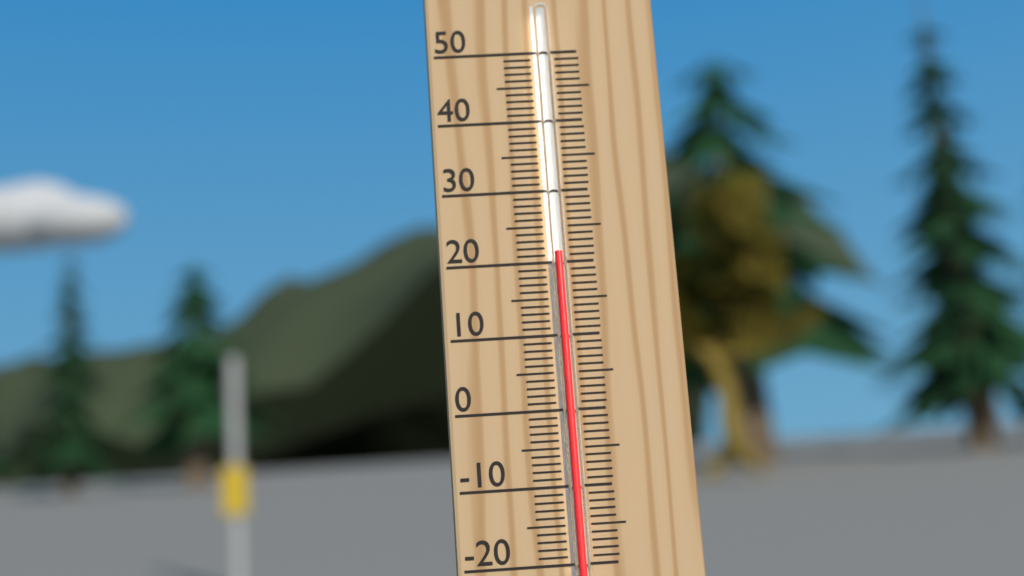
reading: 21 °C
